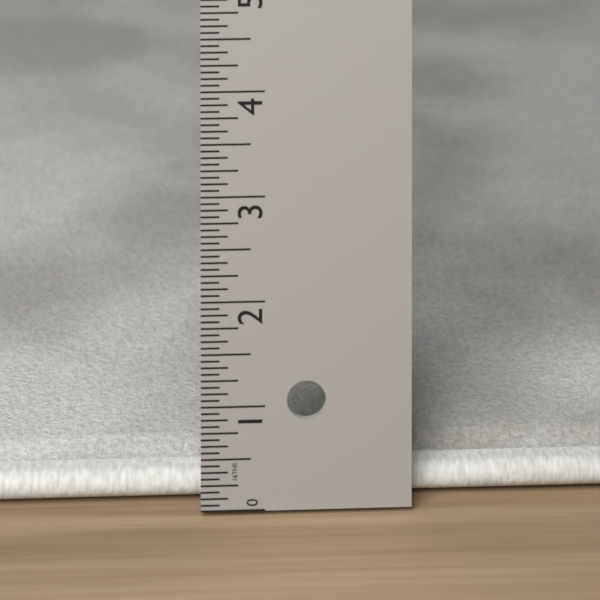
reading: 0.3750 in
